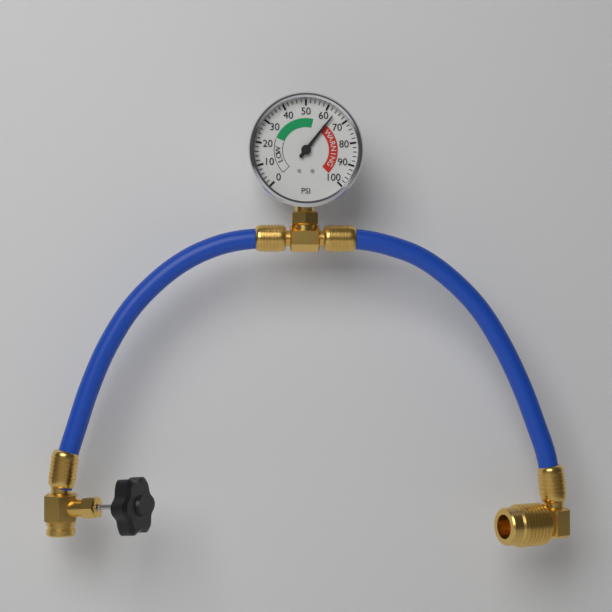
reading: 64 psi
